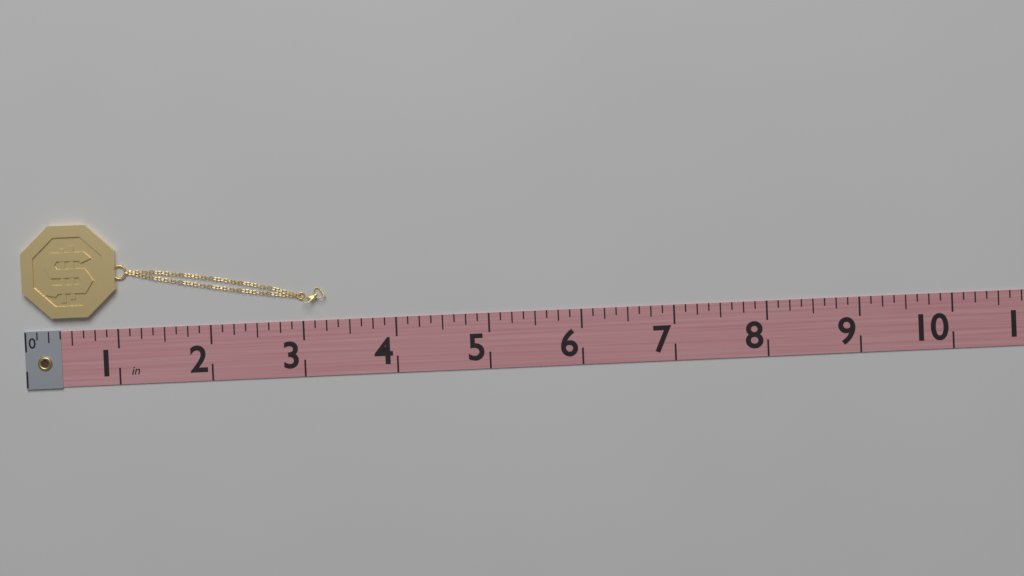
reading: 3.250 in
